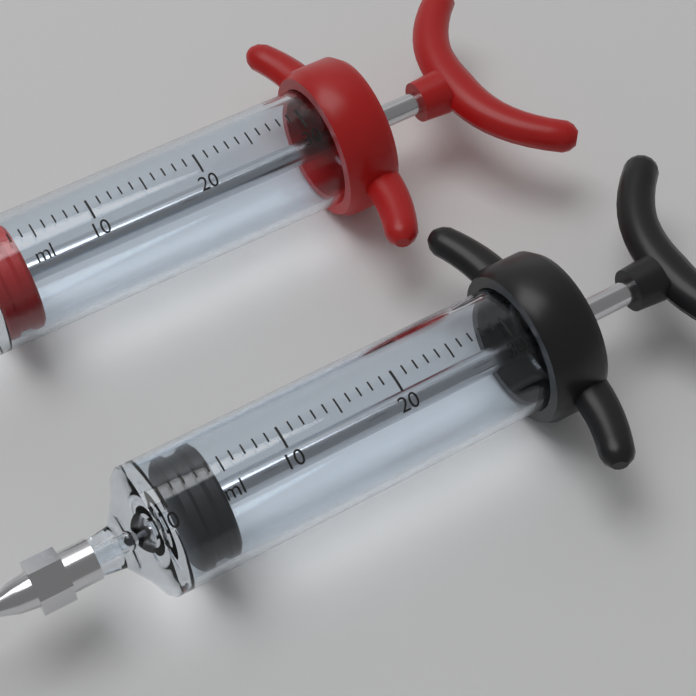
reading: 1 ml
